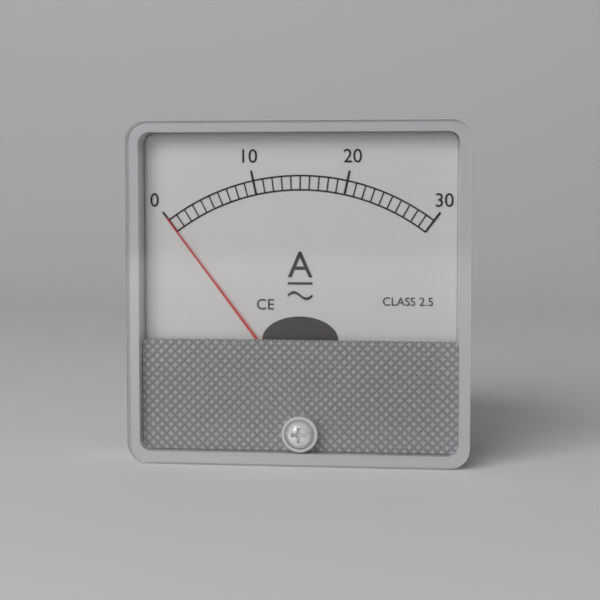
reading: 0 A
